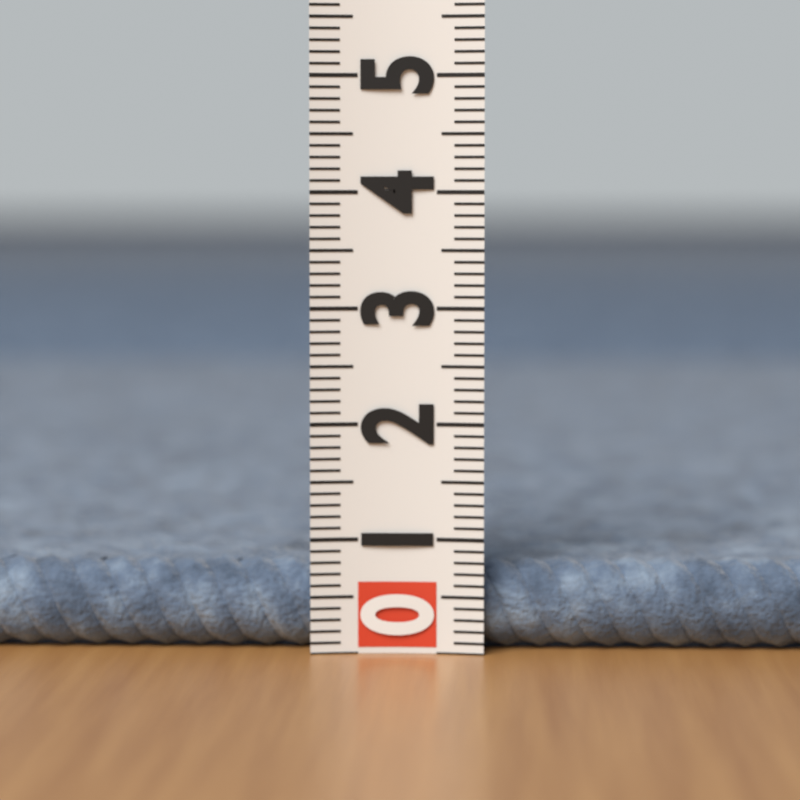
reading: 0.8 (no unit)
